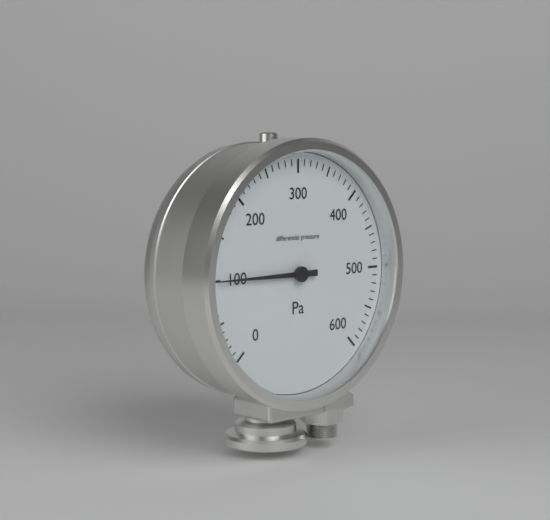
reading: 100 Pa
